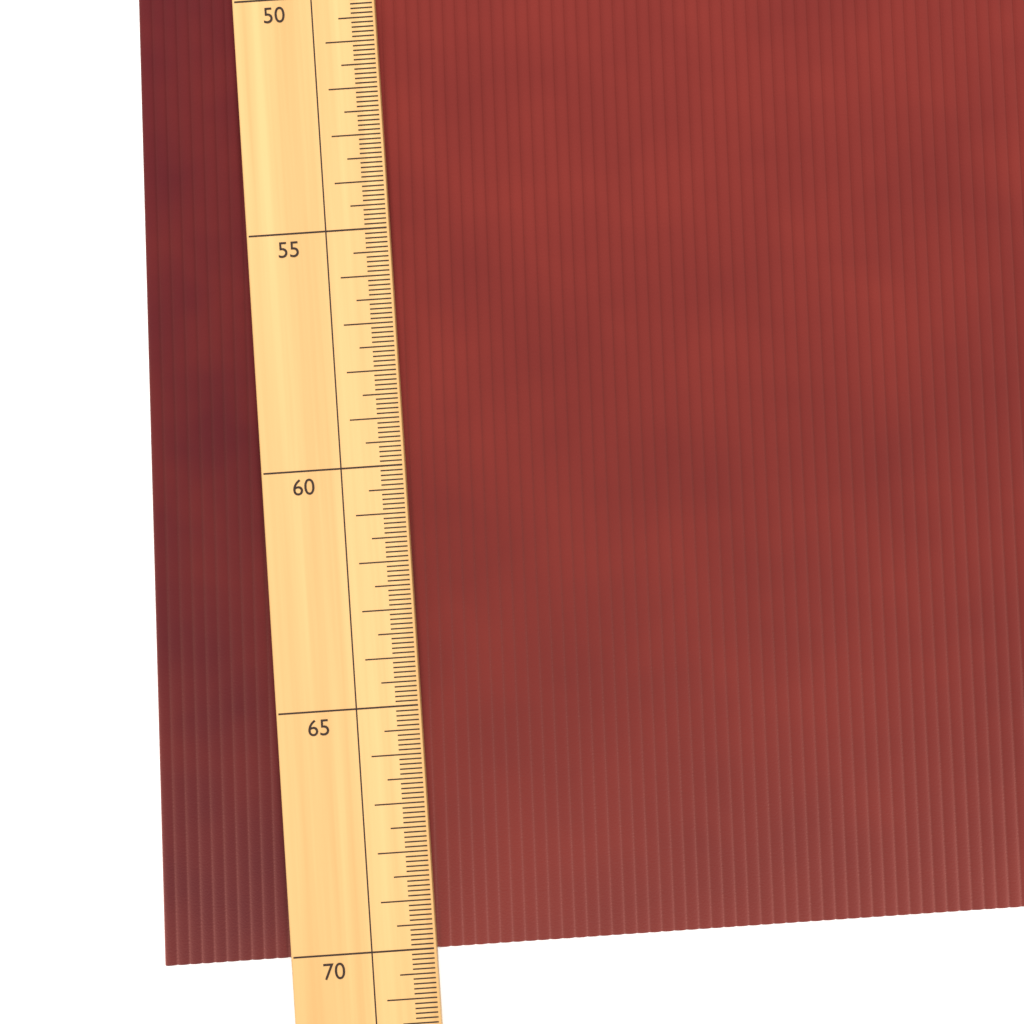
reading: 70.1 (no unit)
